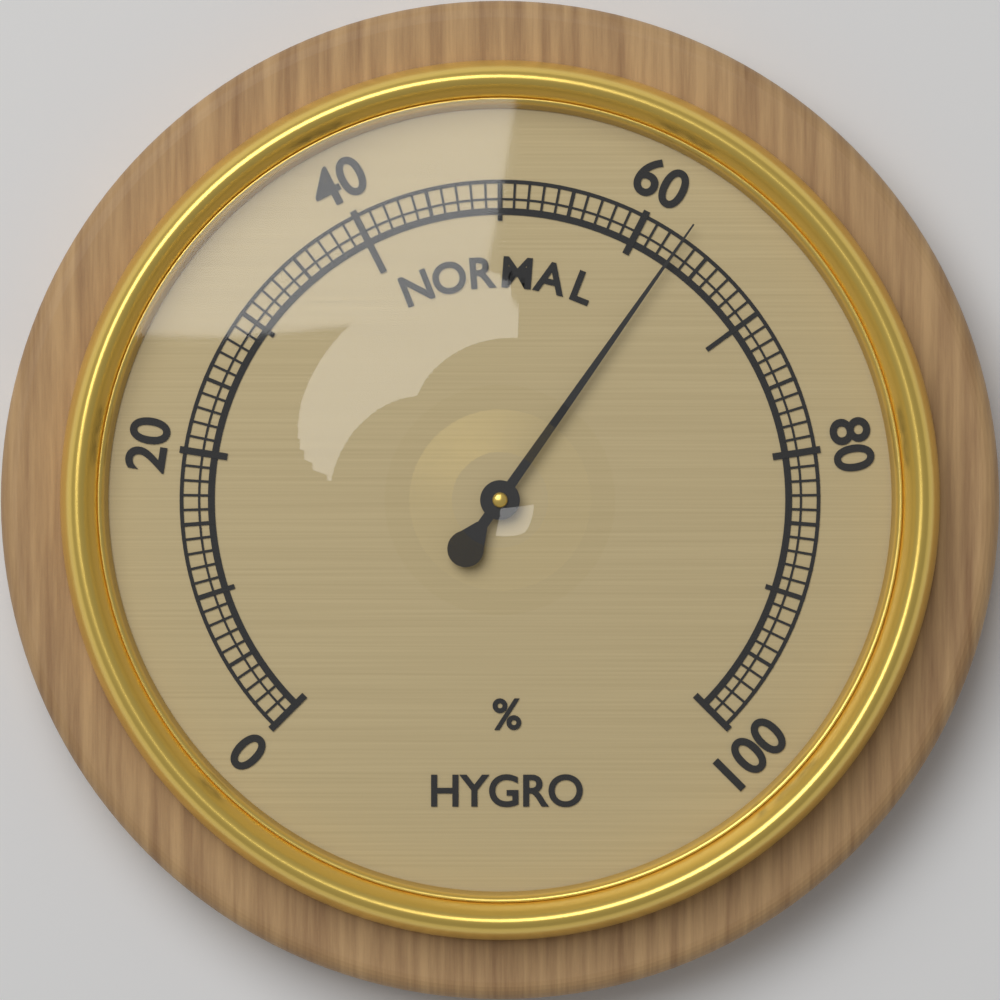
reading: 63 %
